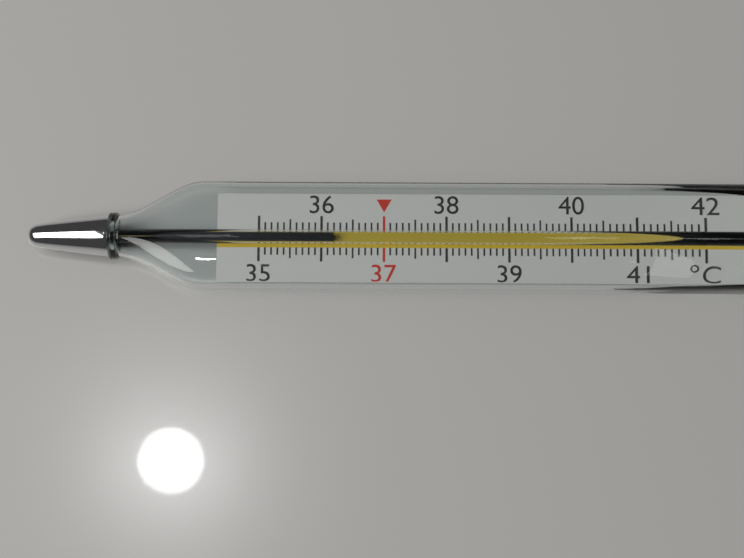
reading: 36.2 °C
